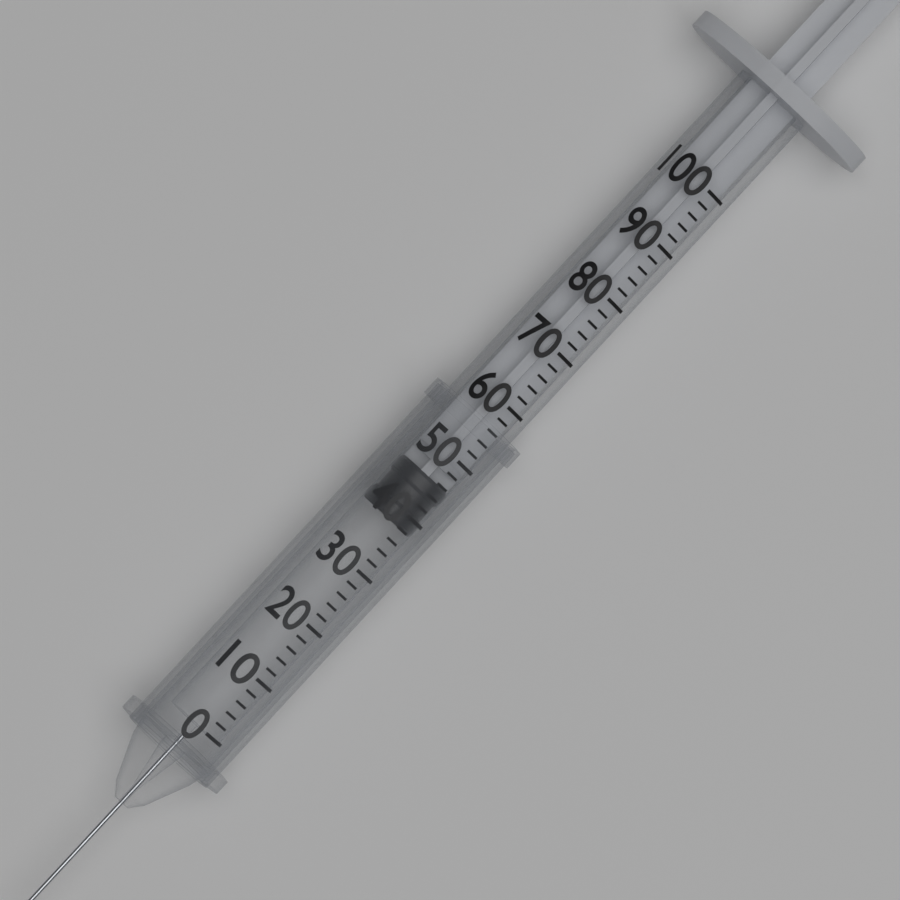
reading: 38 (no unit)
